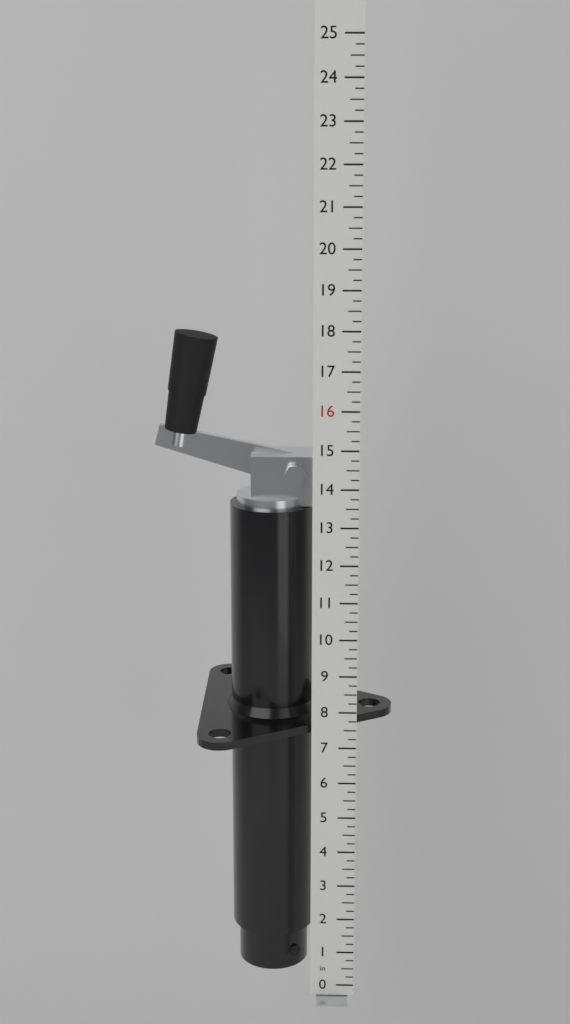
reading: 17.75 in
